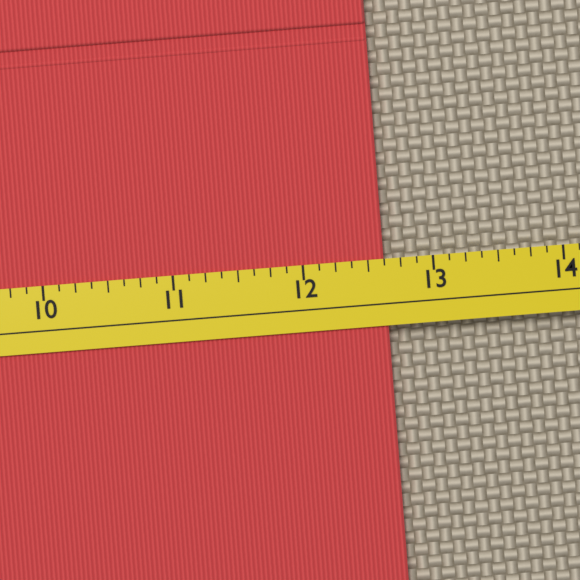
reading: 12.625 (no unit)
